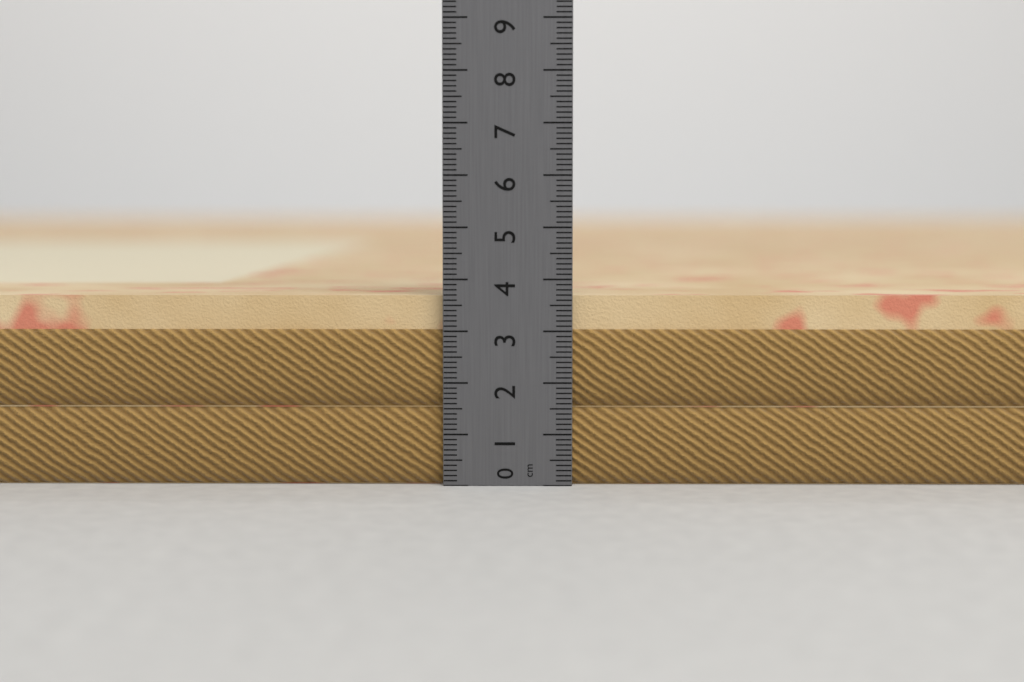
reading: 3.7 cm
